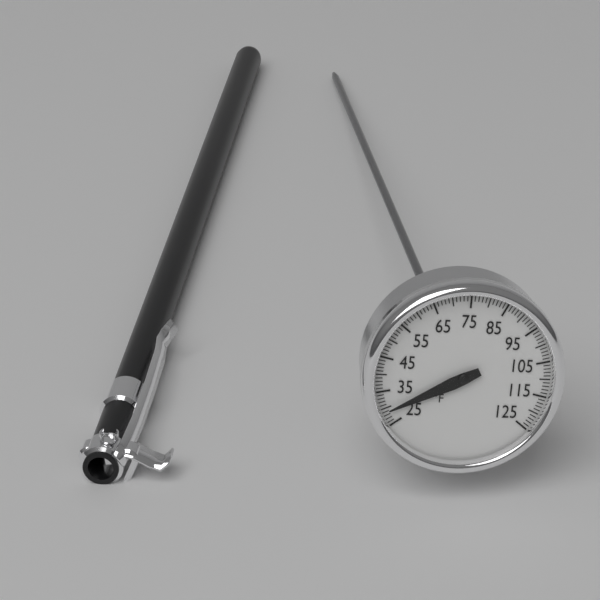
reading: 29 °F
